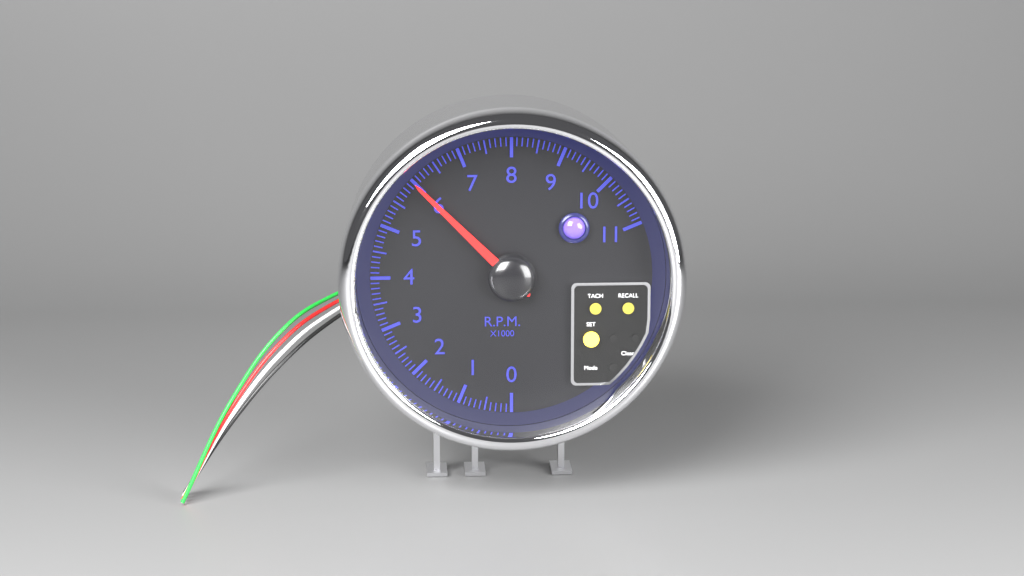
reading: 6.0 rpm x1000
